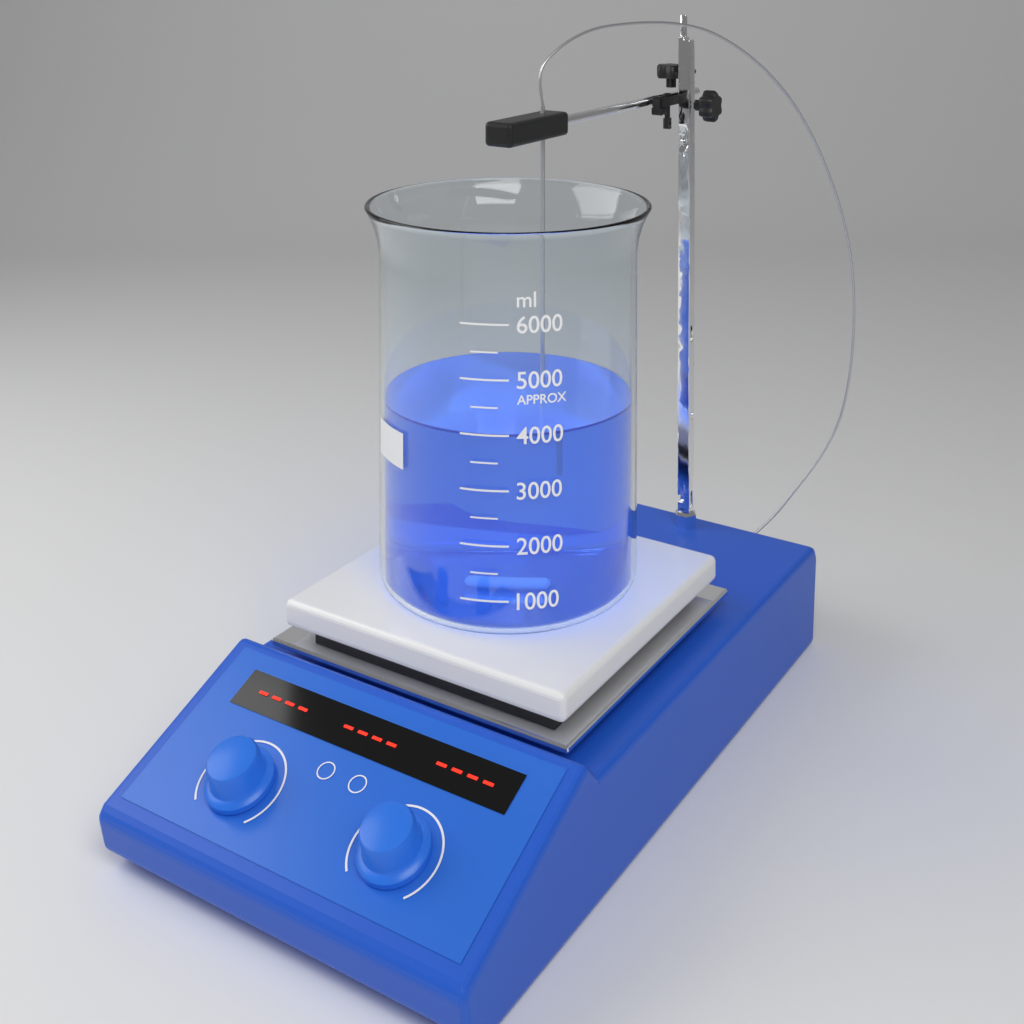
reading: 4000 ml
